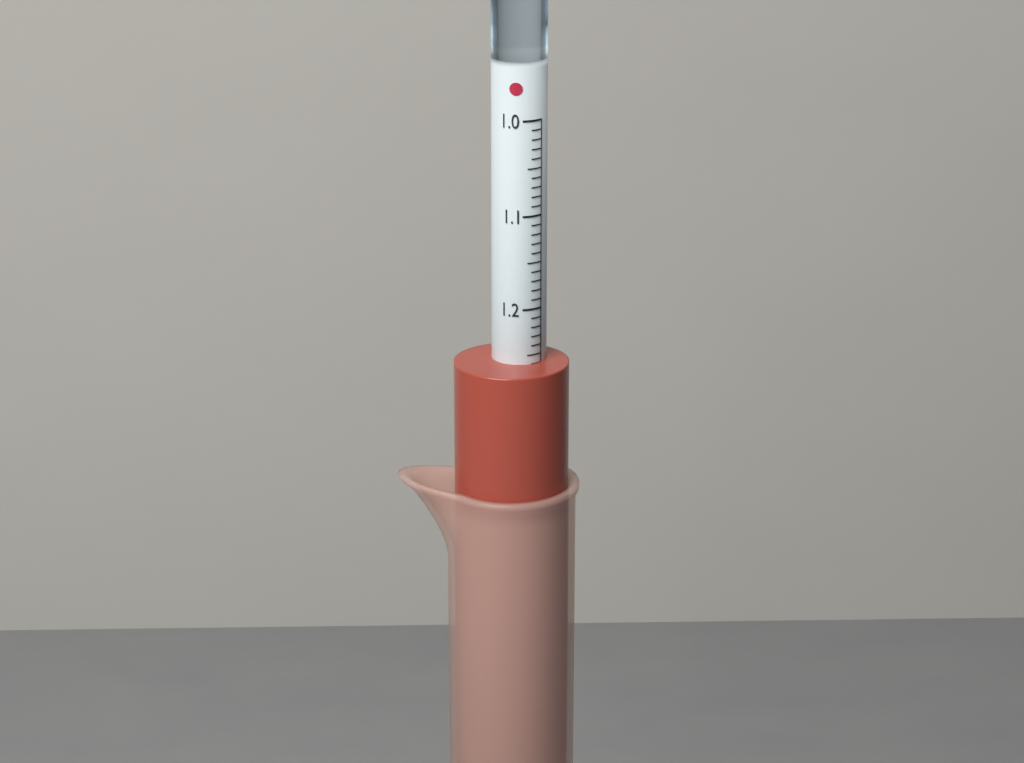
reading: 1.26 (no unit)
